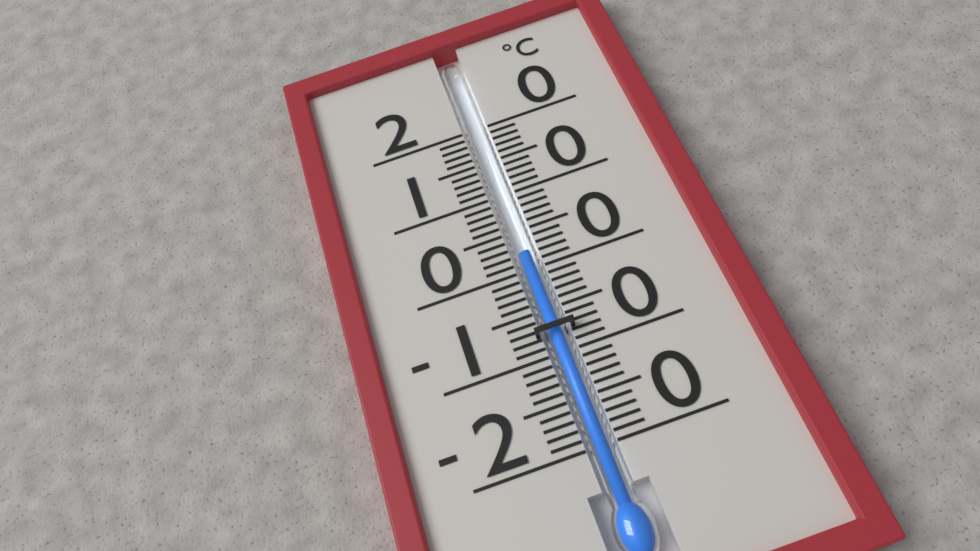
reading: 2 °C
